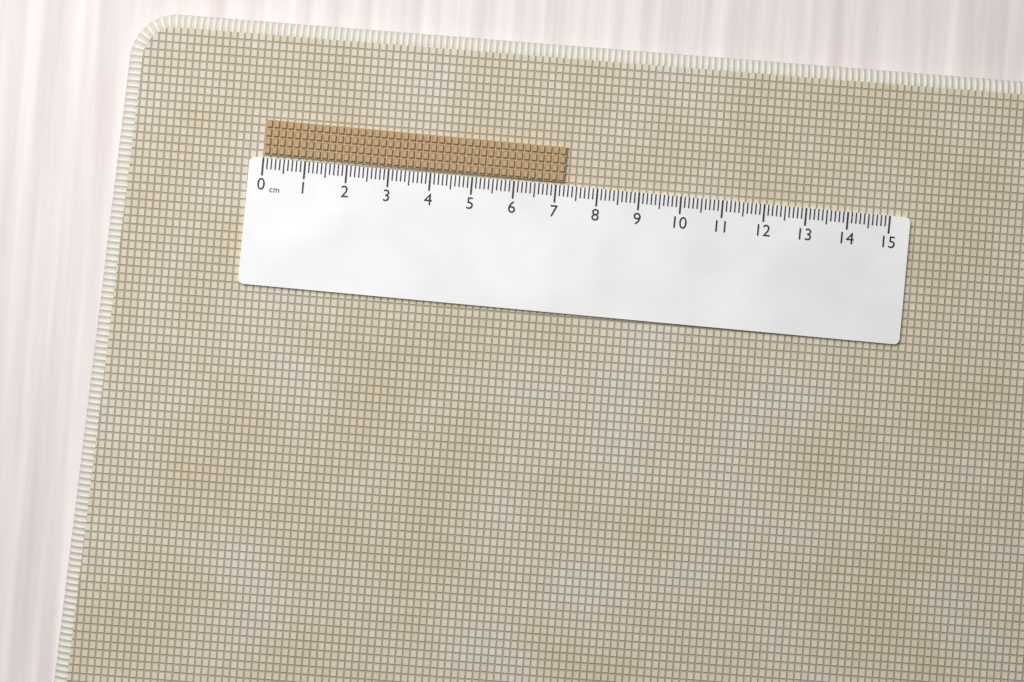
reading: 7.2 cm
